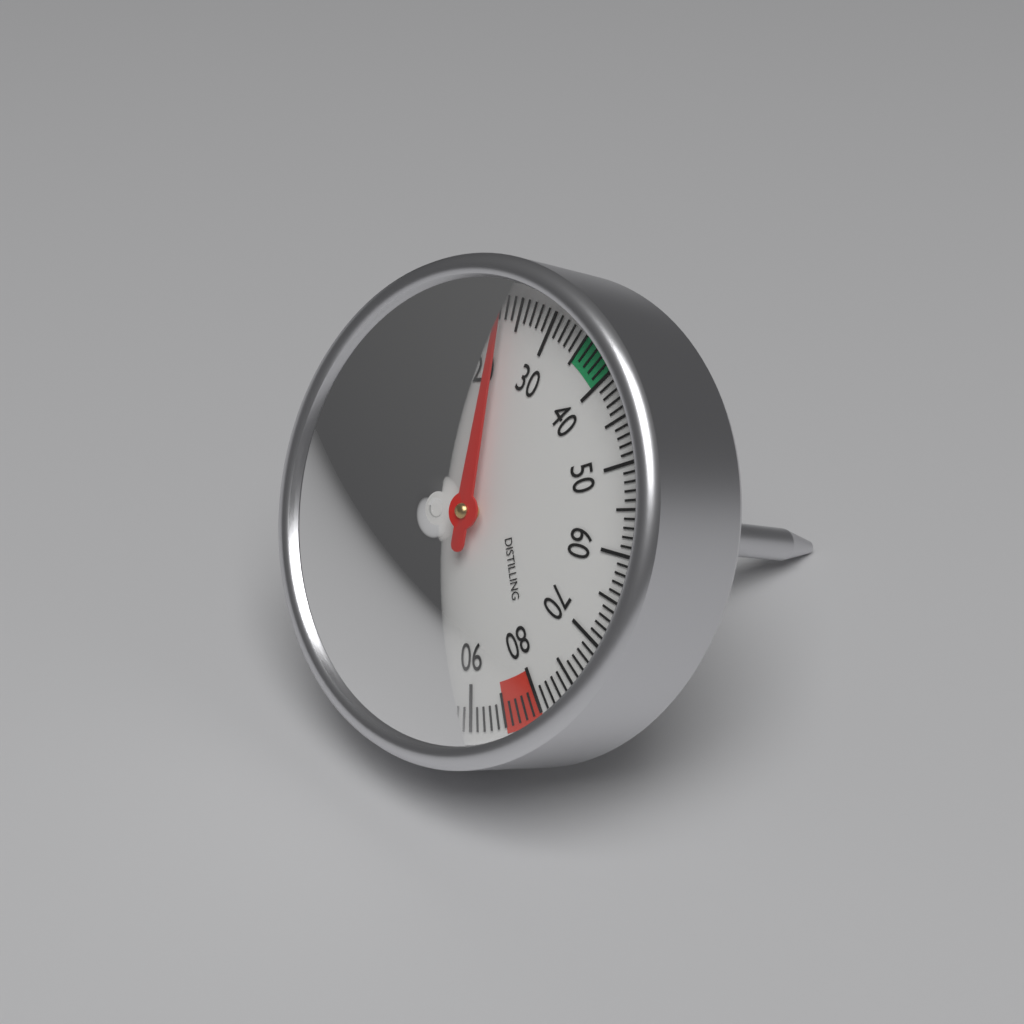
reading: 23 °C
